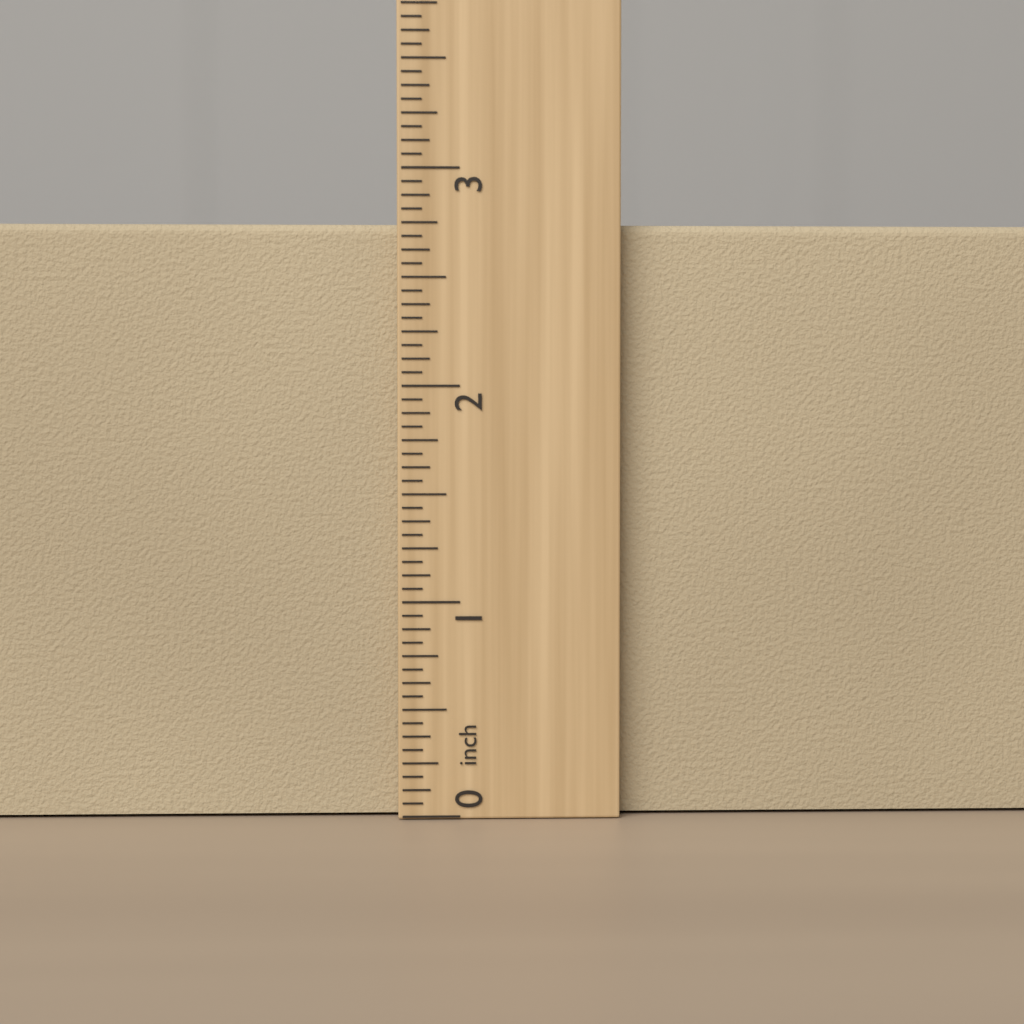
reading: 2.7500 inch
